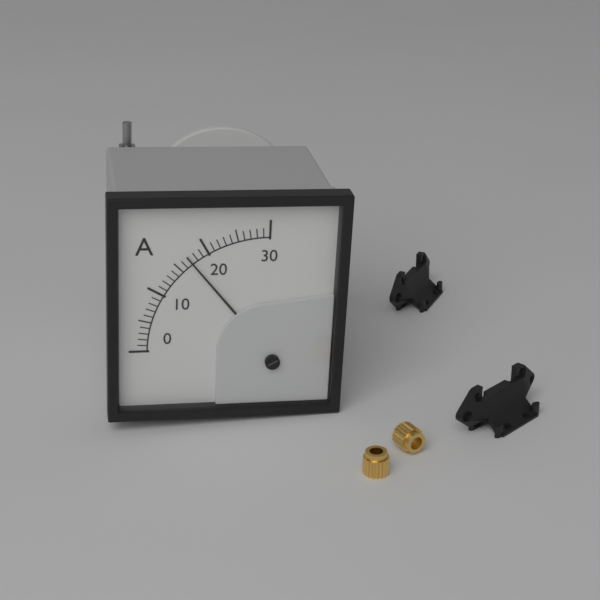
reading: 17 A
